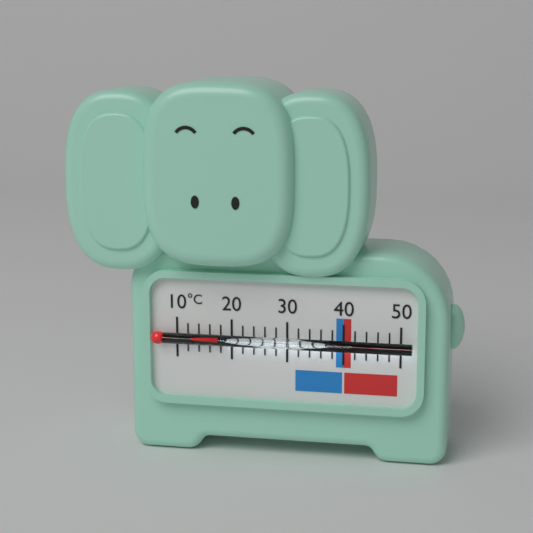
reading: 18 °C
